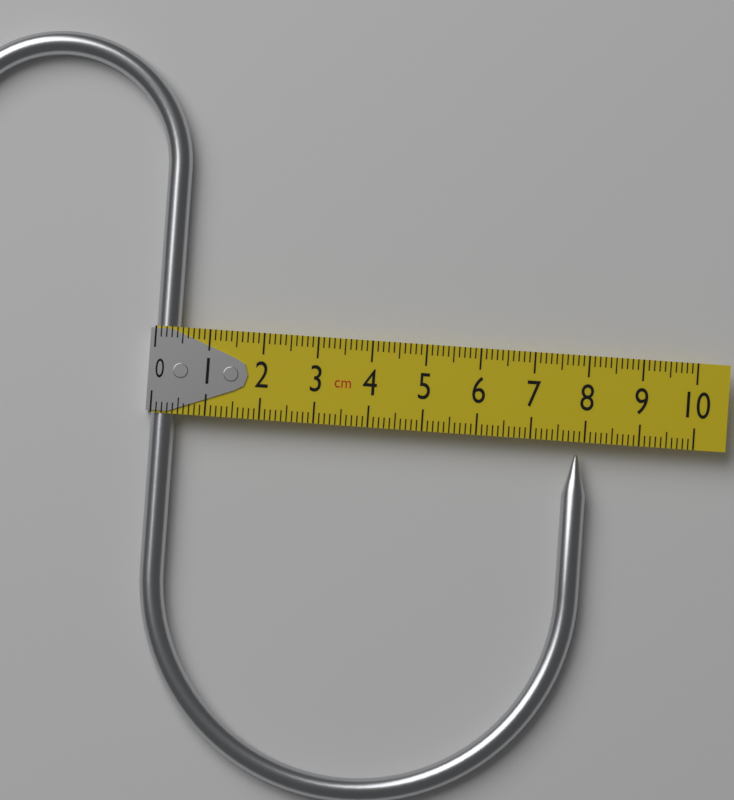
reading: 8.1 cm
